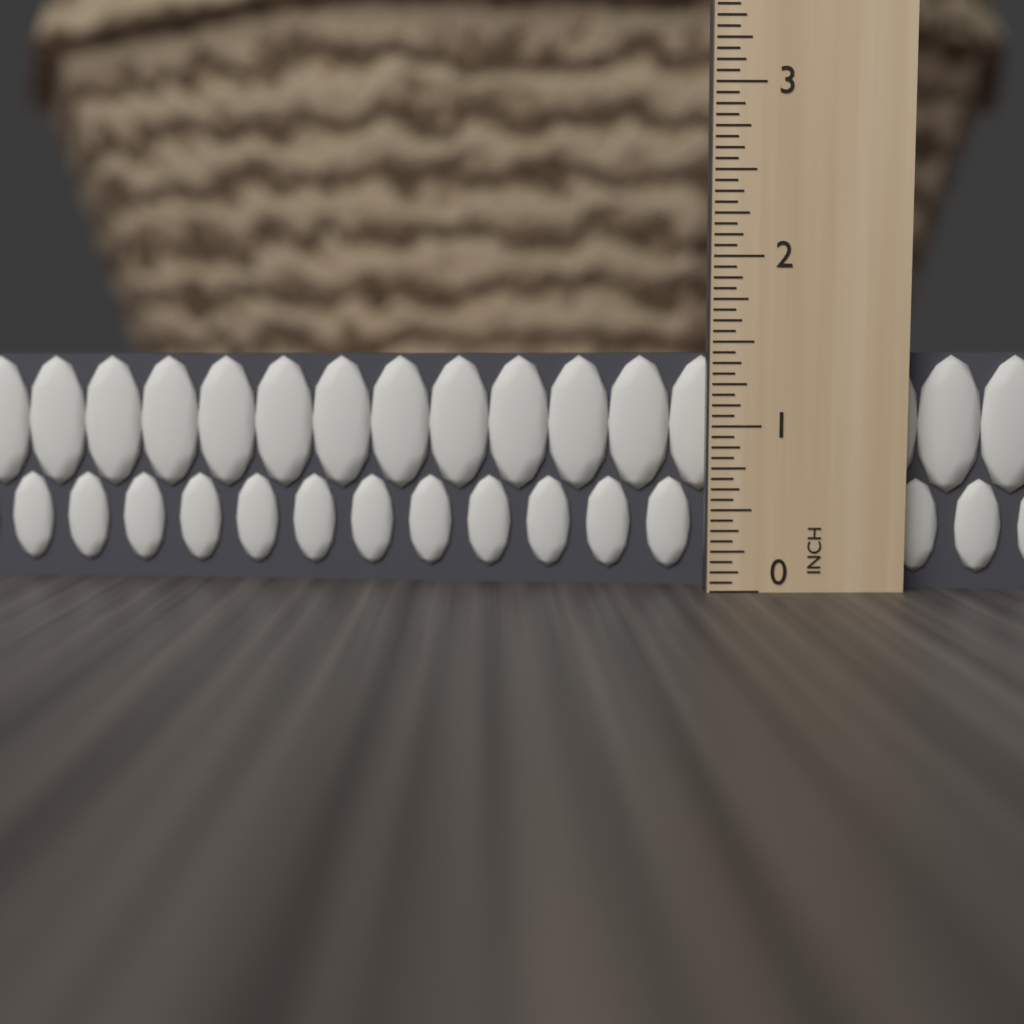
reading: 1.4375 in
